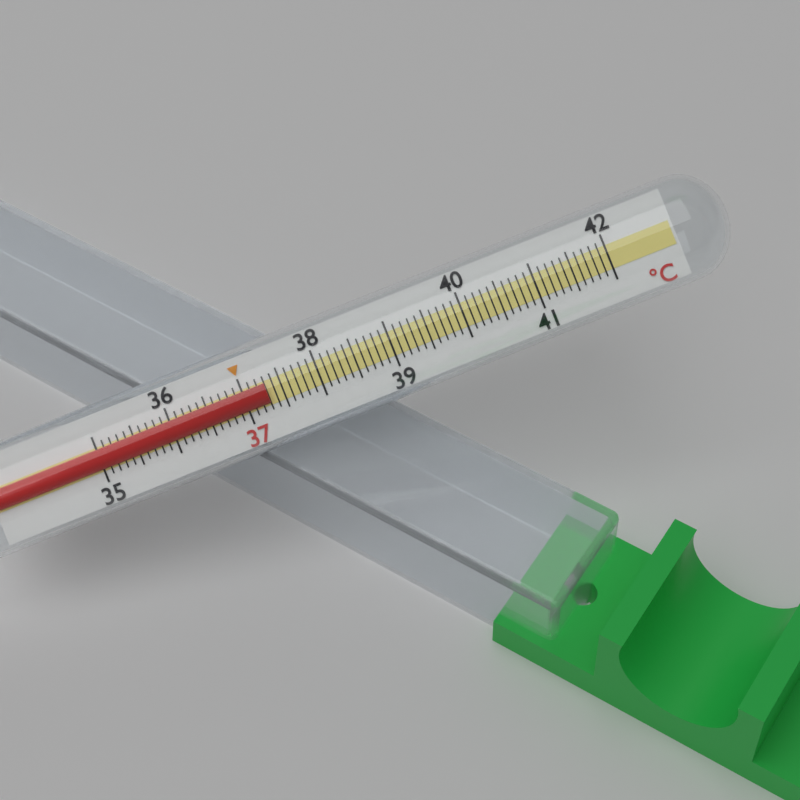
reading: 37.3 °C
